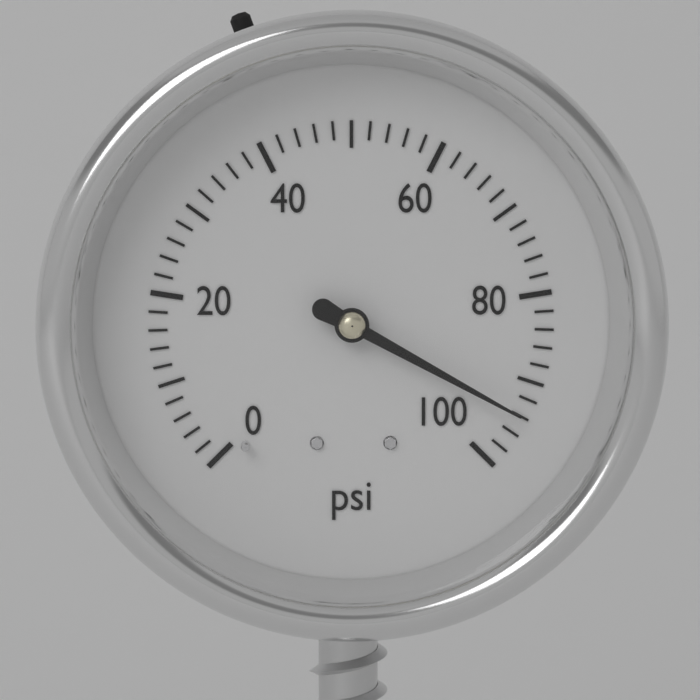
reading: 94 psi
